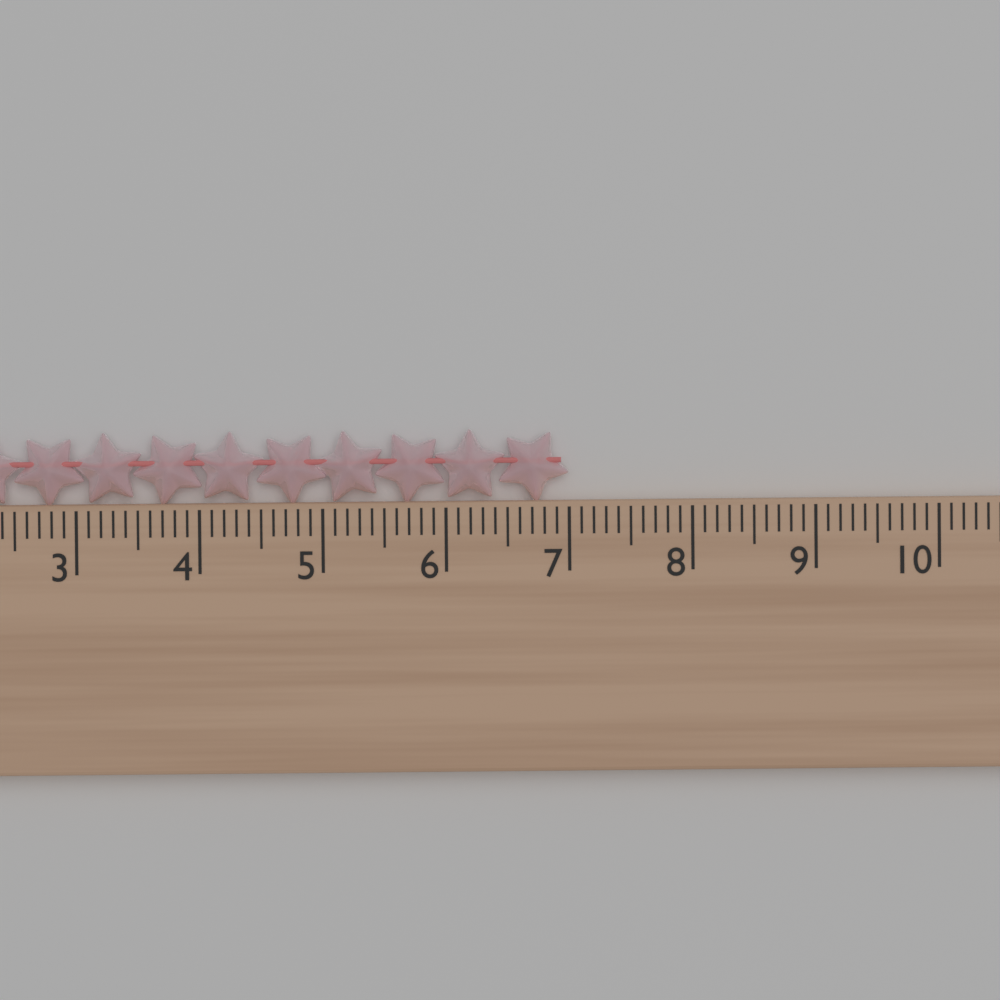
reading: 7.0 cm
